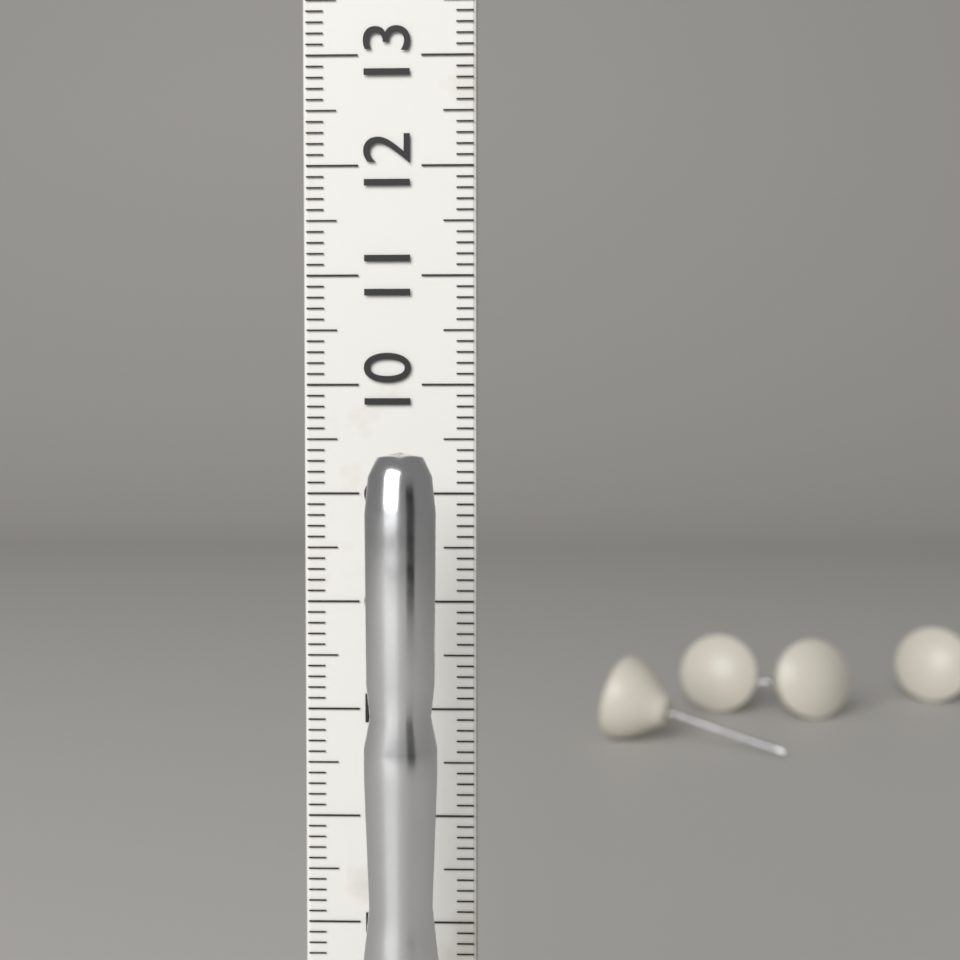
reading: 9.4 cm
